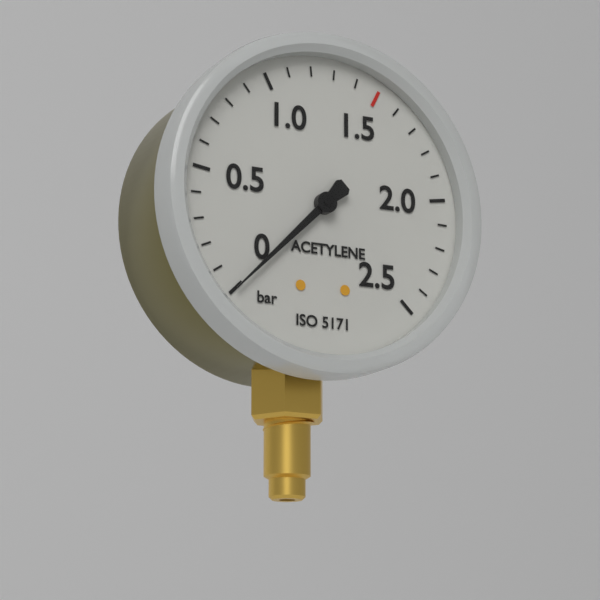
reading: 0.0 bar
